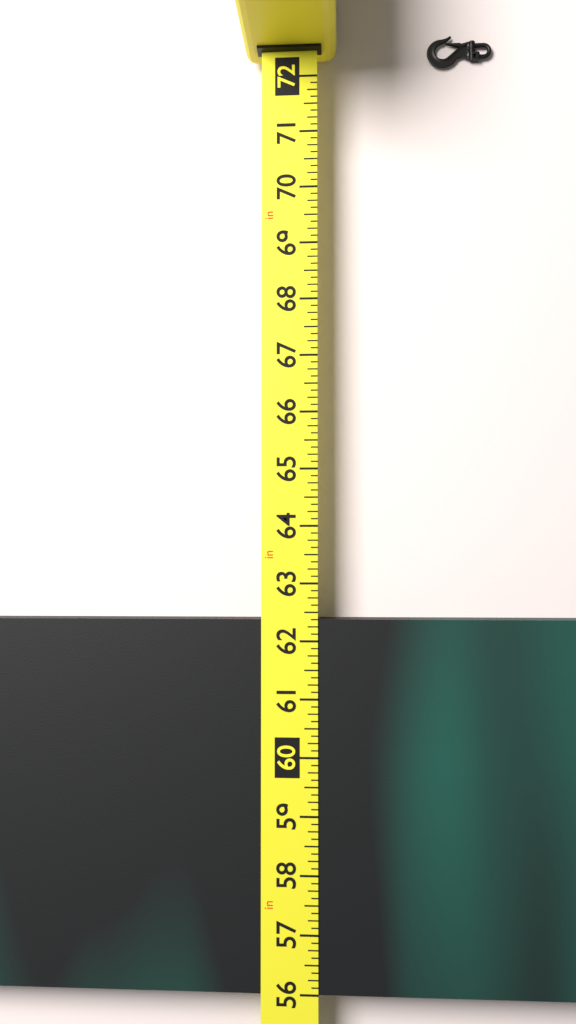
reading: 62.375 in
